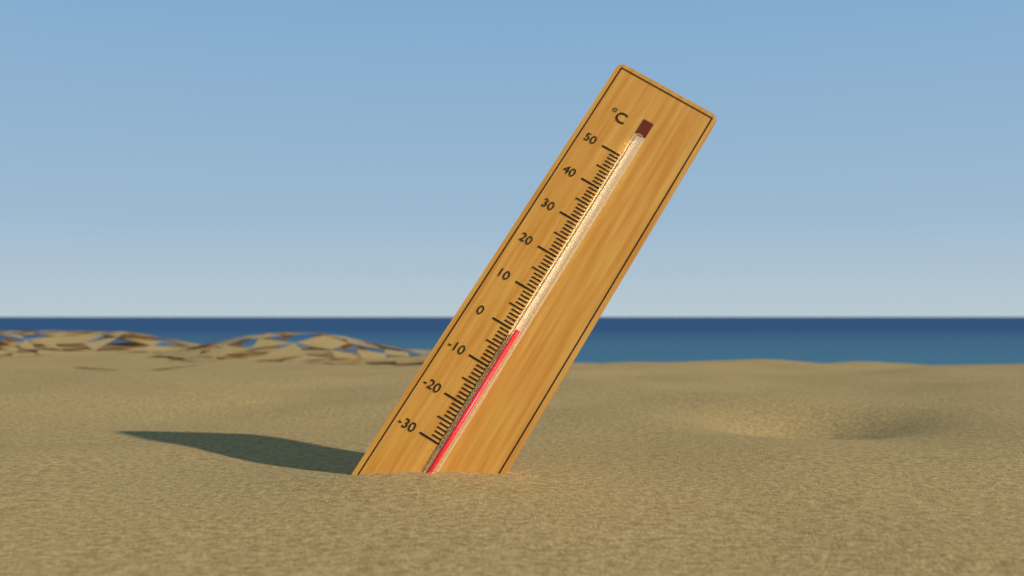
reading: 0 °C
